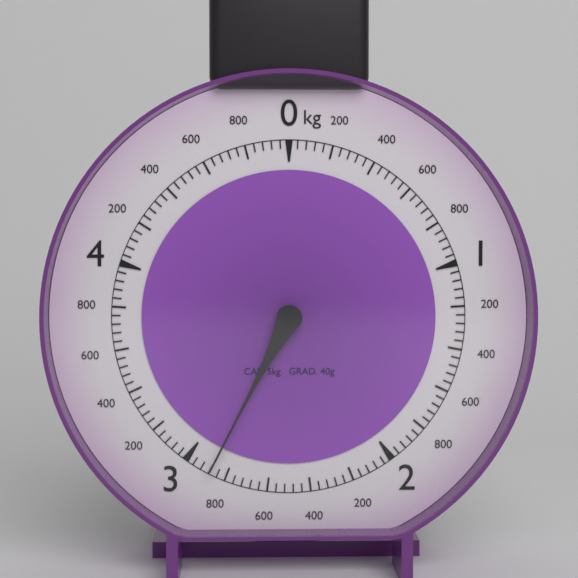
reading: 2.88 kg
